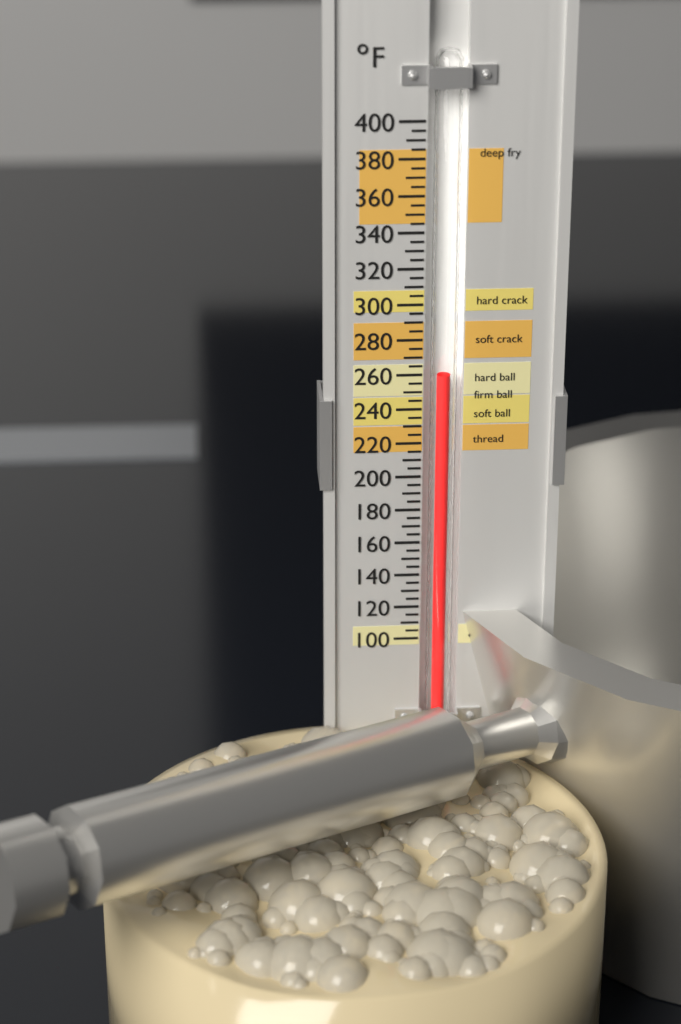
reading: 260 °F
